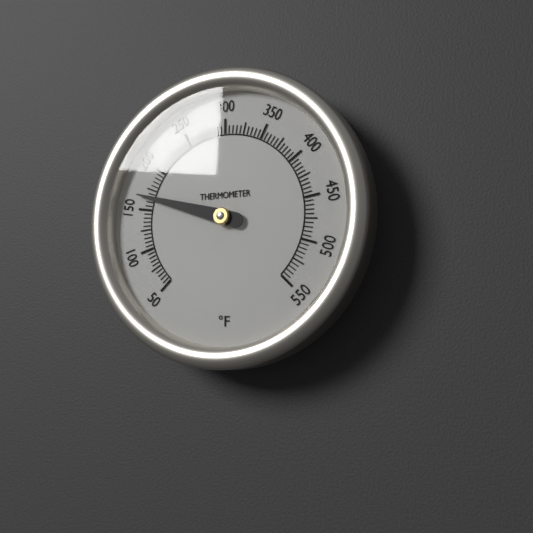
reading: 165 °F
